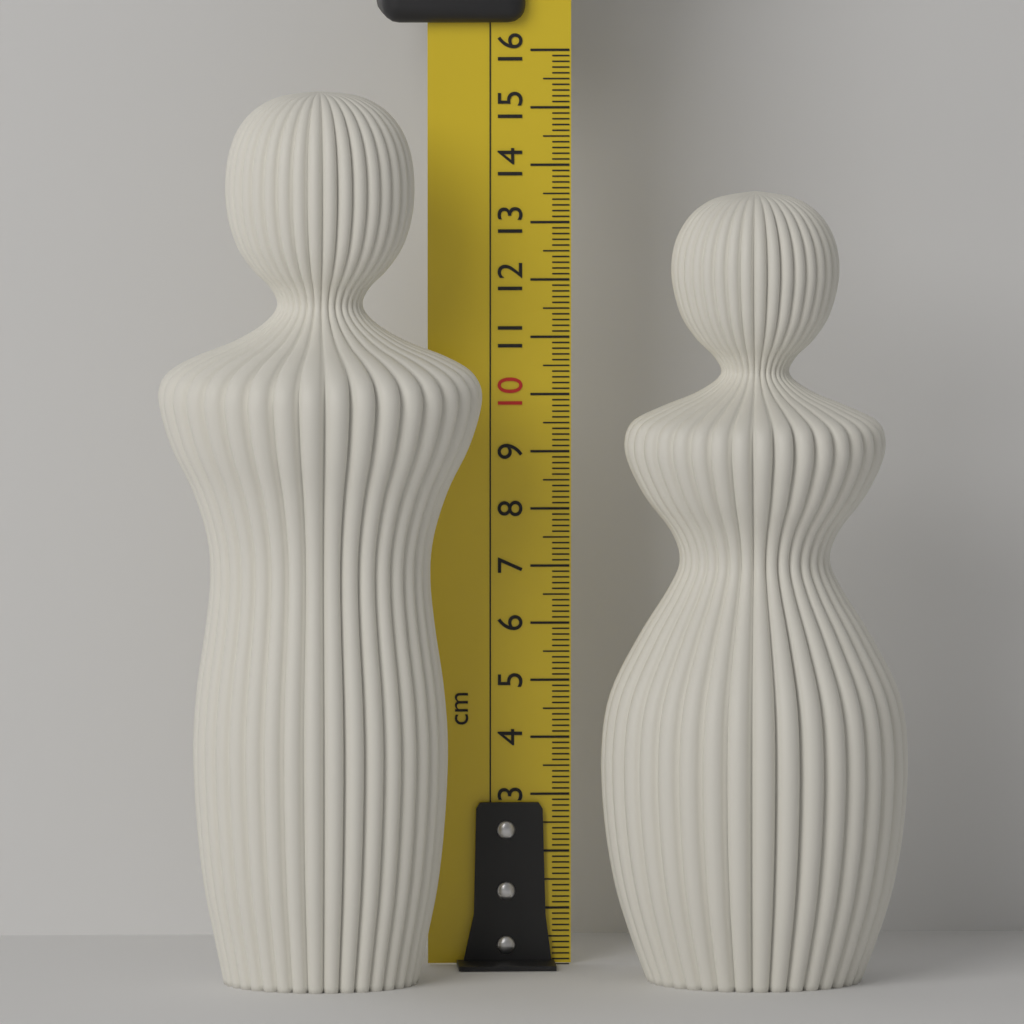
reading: 15.4 cm
